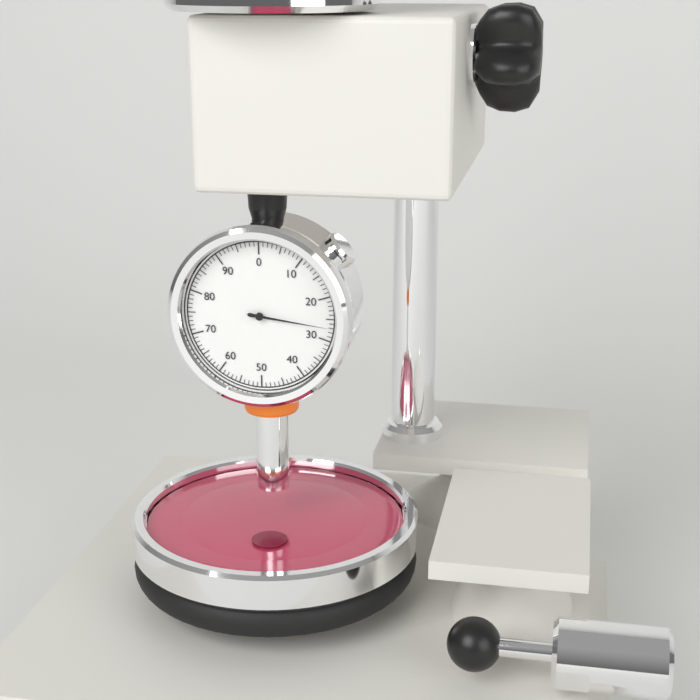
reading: 27 (no unit)
